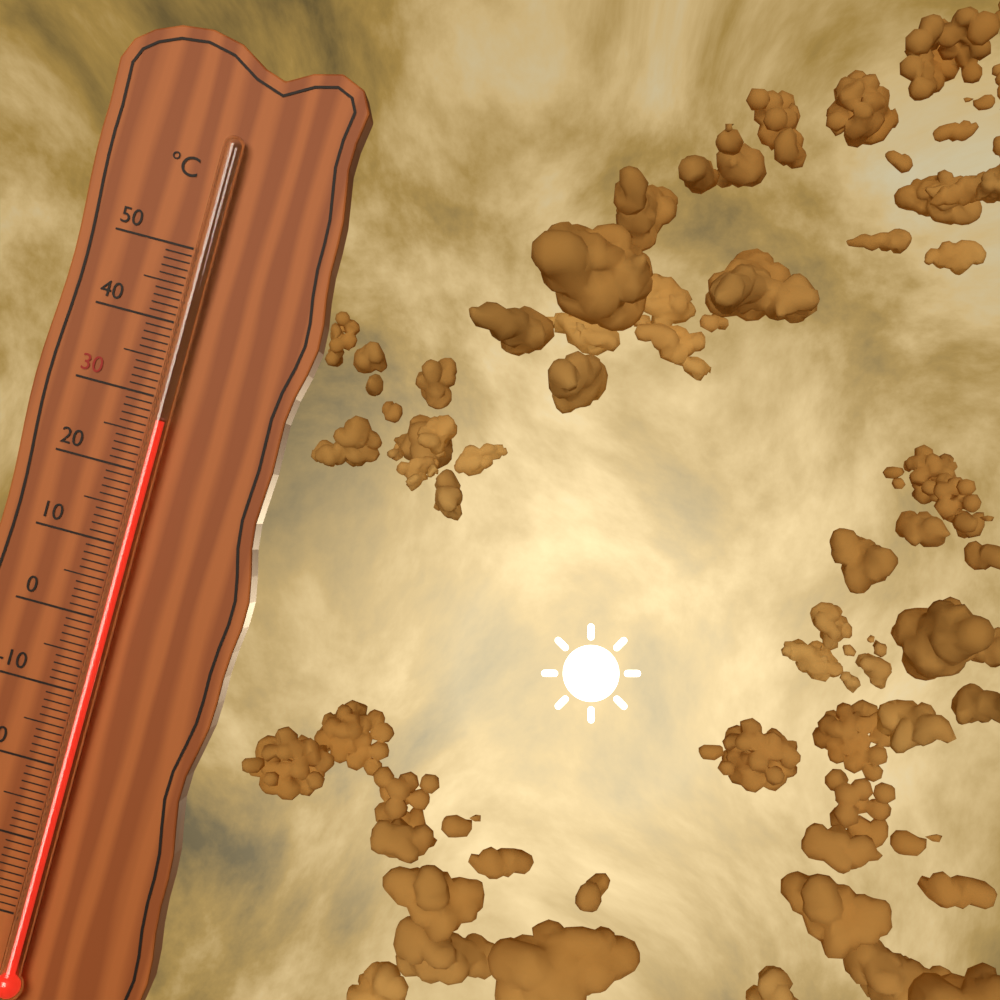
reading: 27 °C
